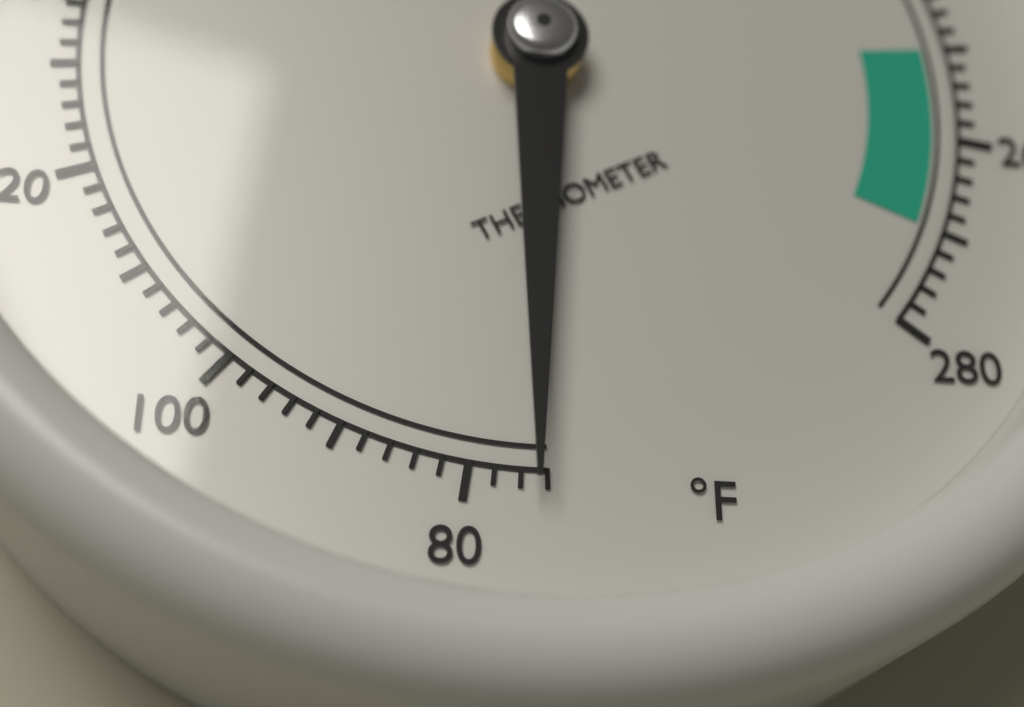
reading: 75 °F
